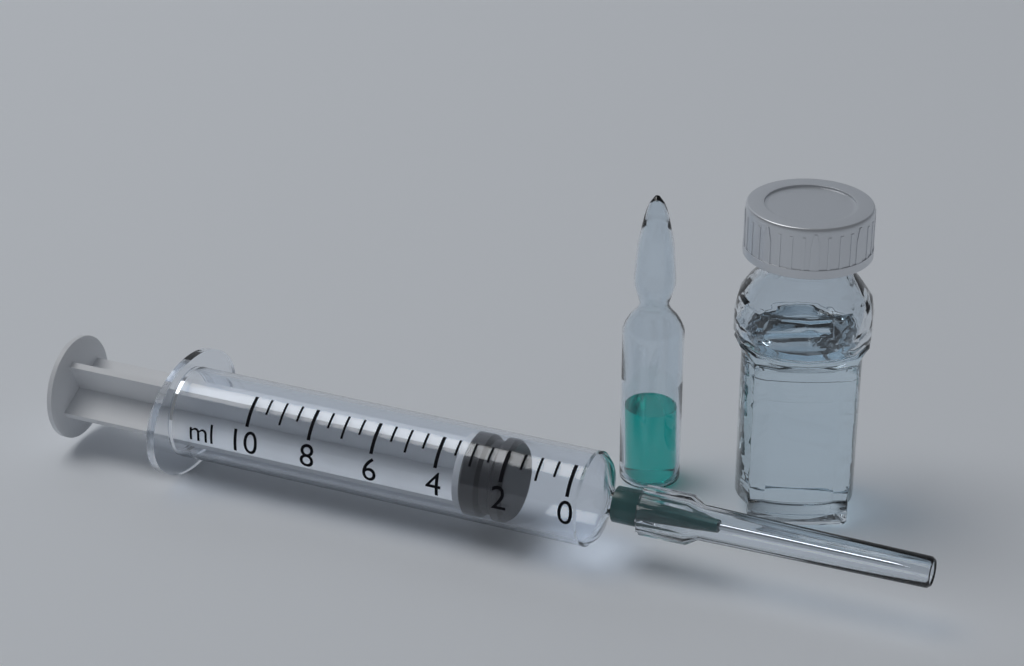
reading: 2.0 ml
